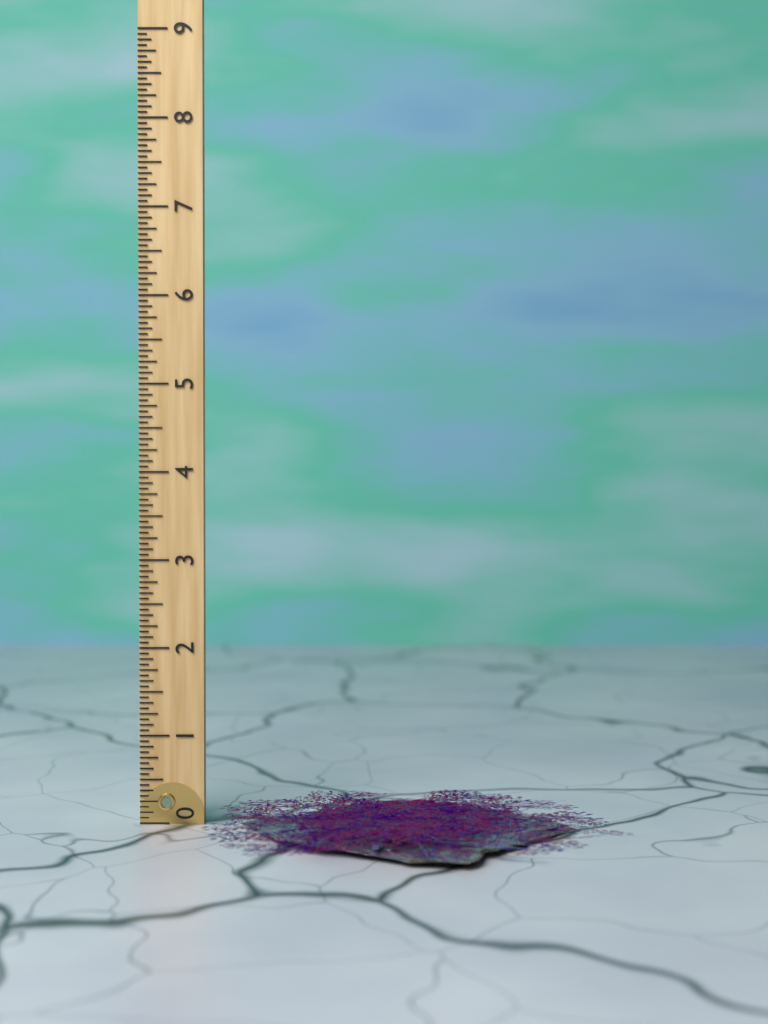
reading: 0.3750 (no unit)
